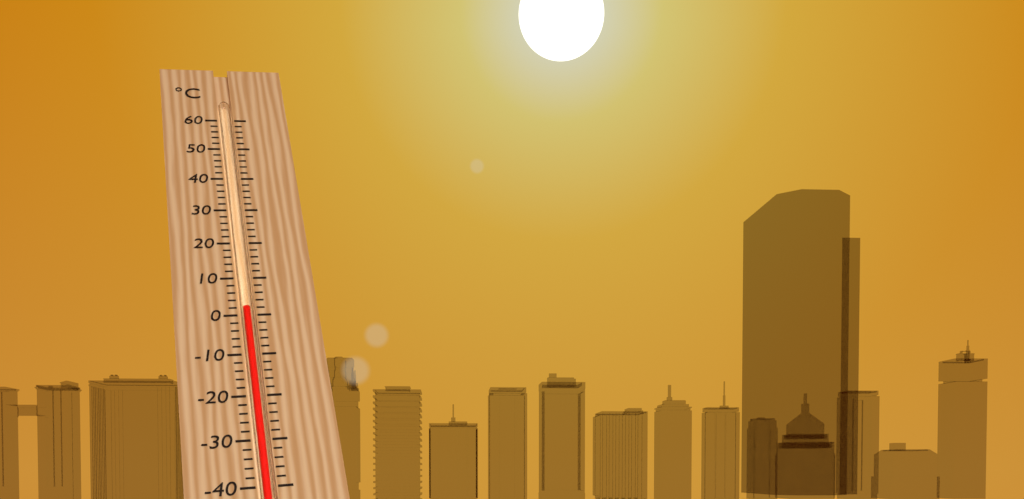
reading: 2 °C
